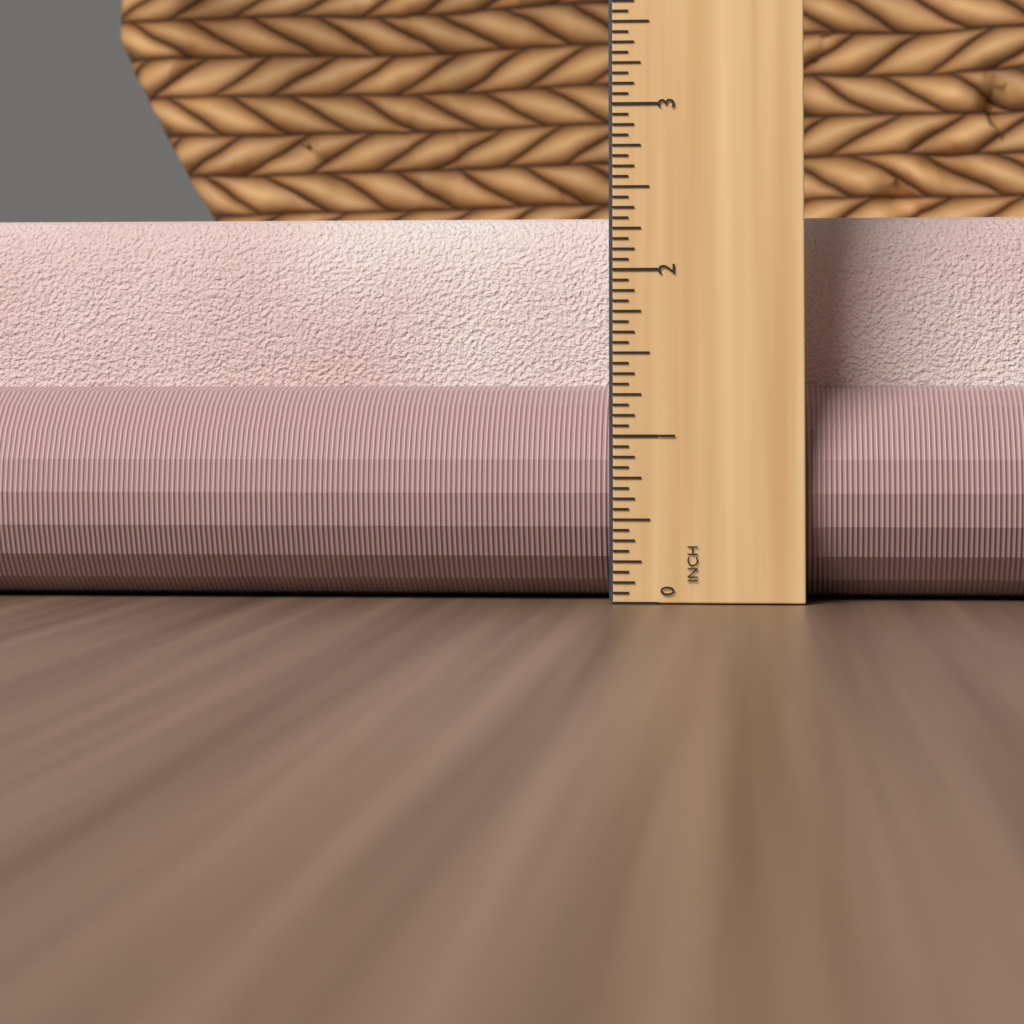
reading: 2.3750 in
